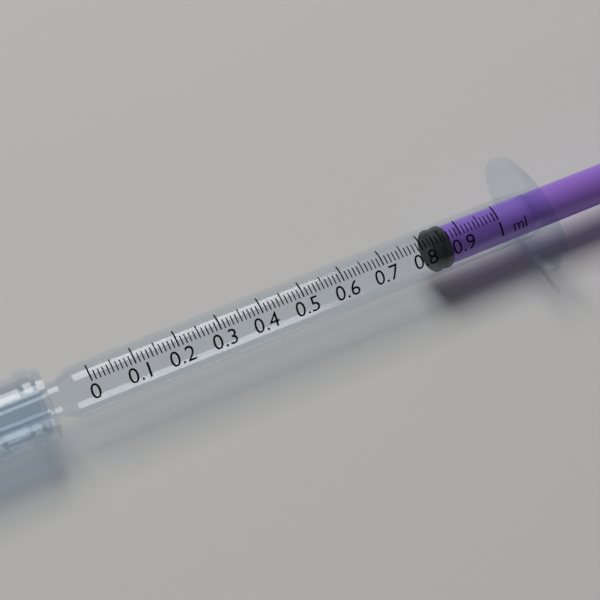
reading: 0.83 ml
